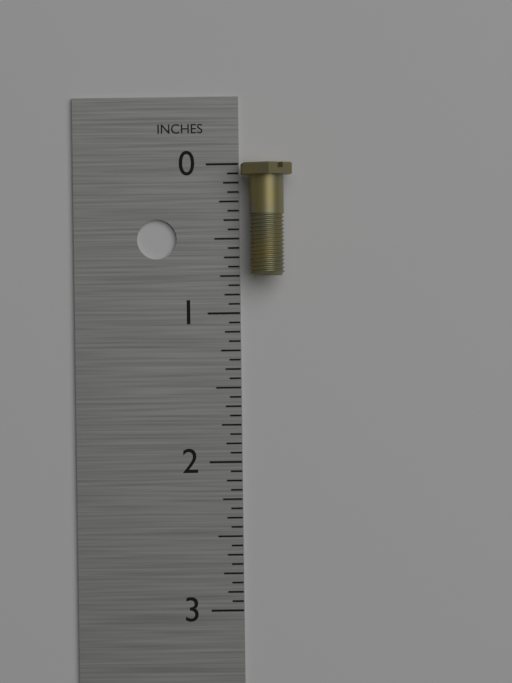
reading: 0.7500 in
